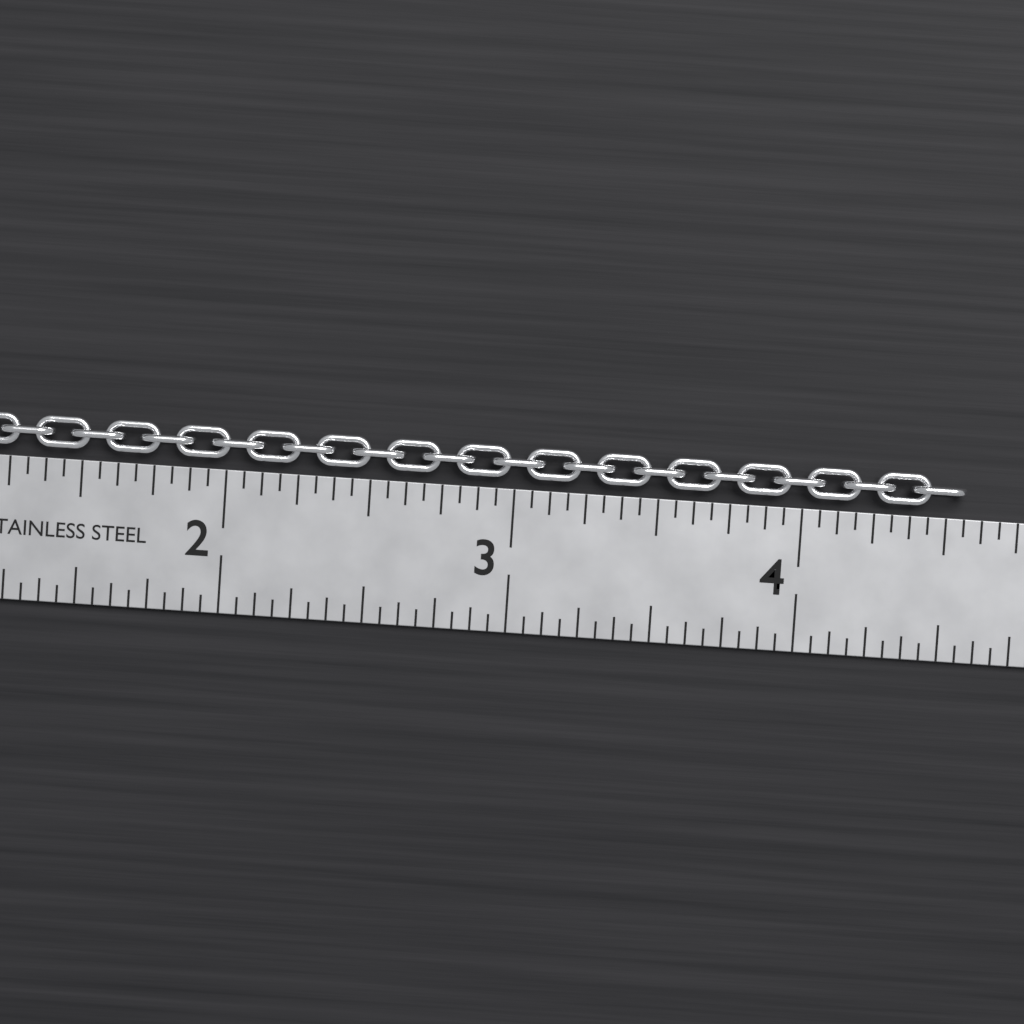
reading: 4.5625 in
